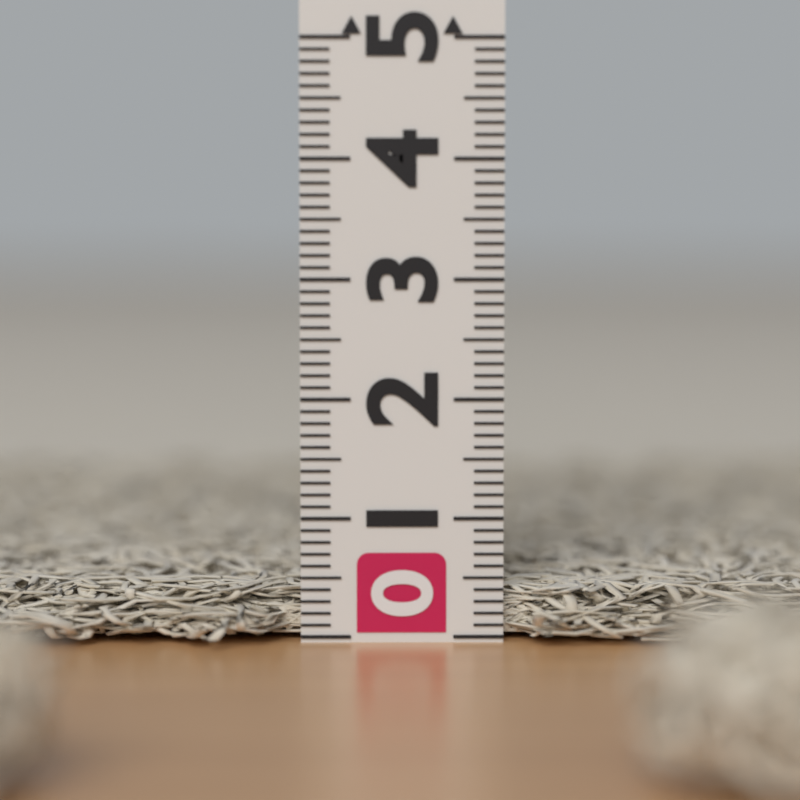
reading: 0.4 (no unit)
